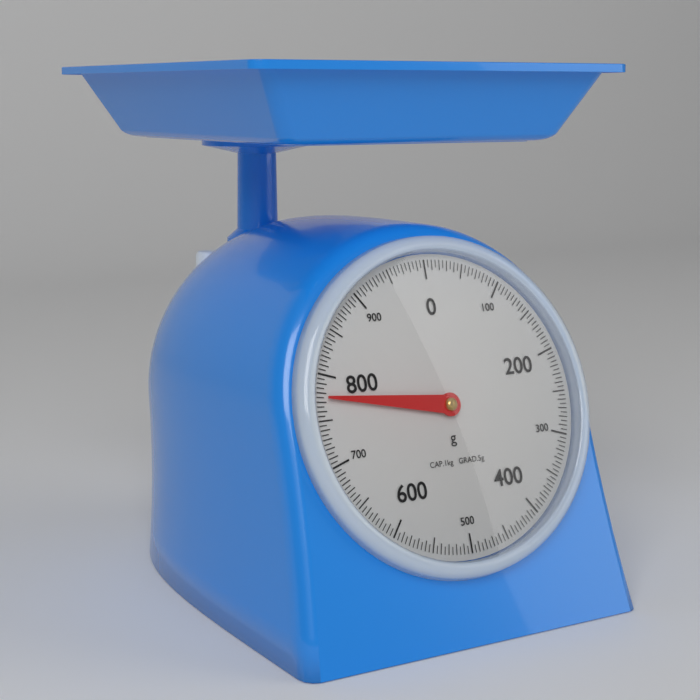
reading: 775 g
